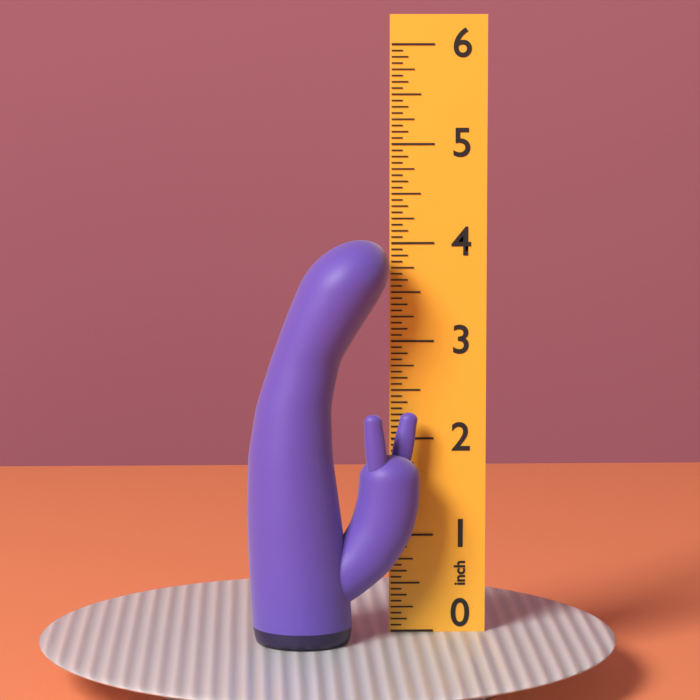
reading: 4.0625 inch
